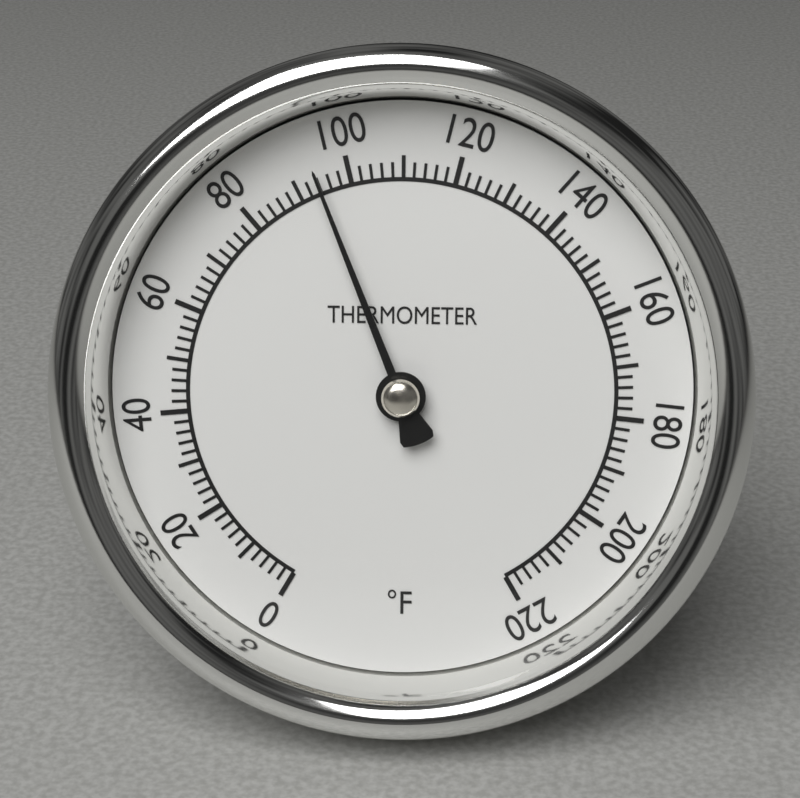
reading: 94 °F
